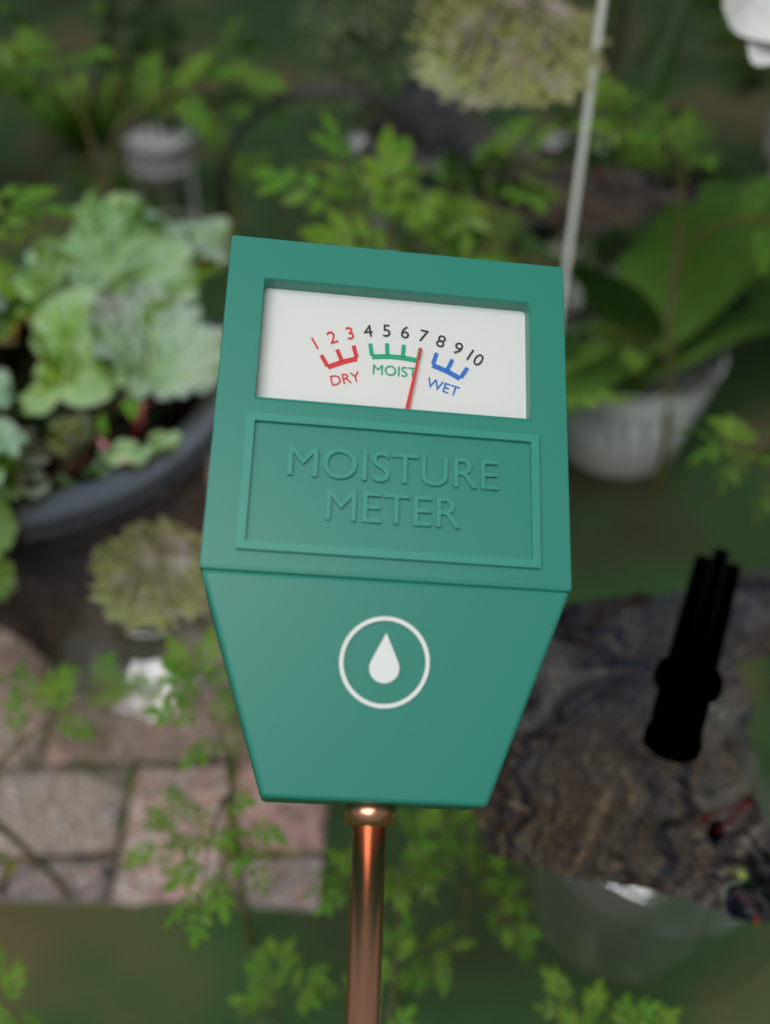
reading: 7 (no unit)
